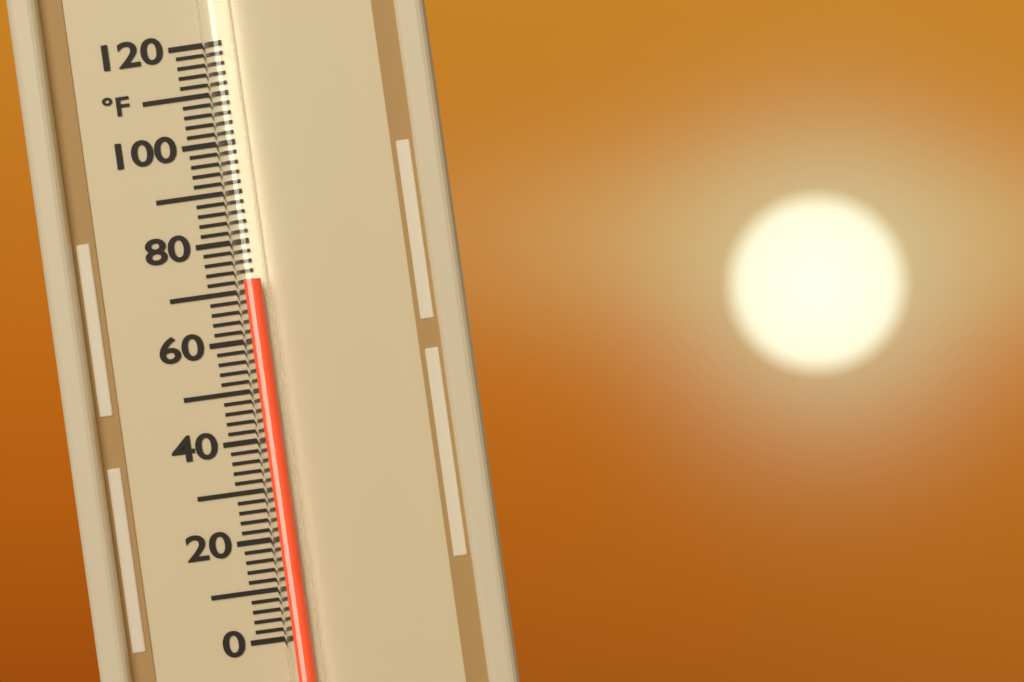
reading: 72 °F
